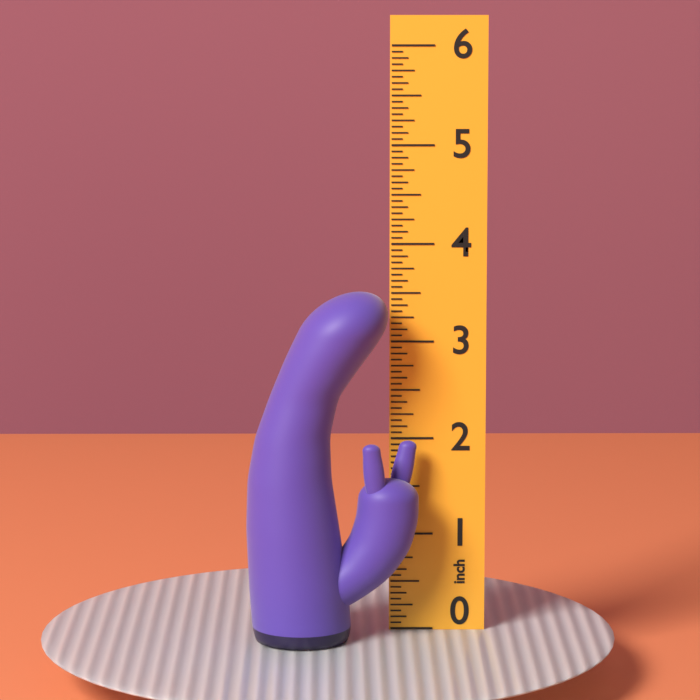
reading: 3.5625 inch
